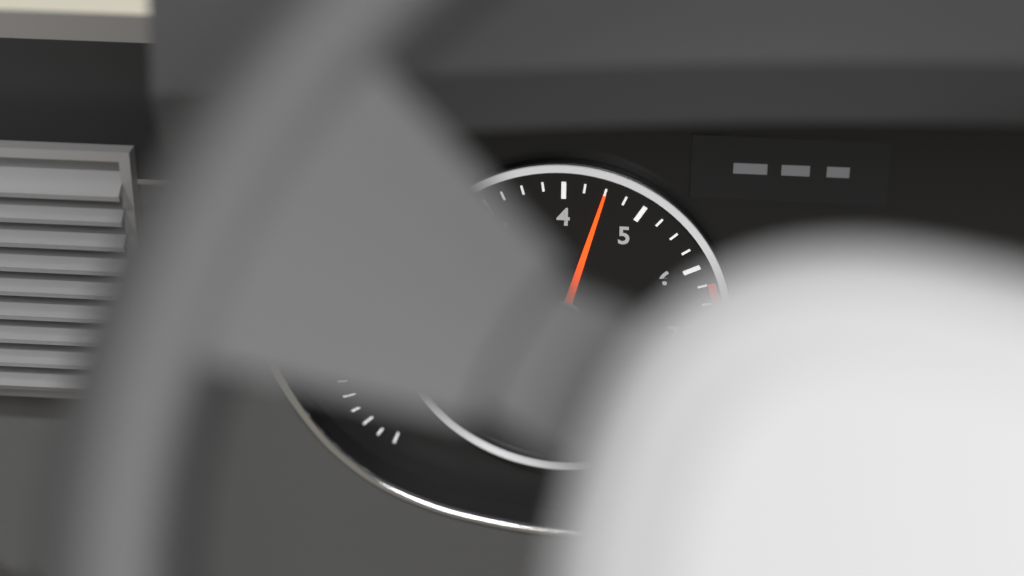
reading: 4.50 x1000 rpm
